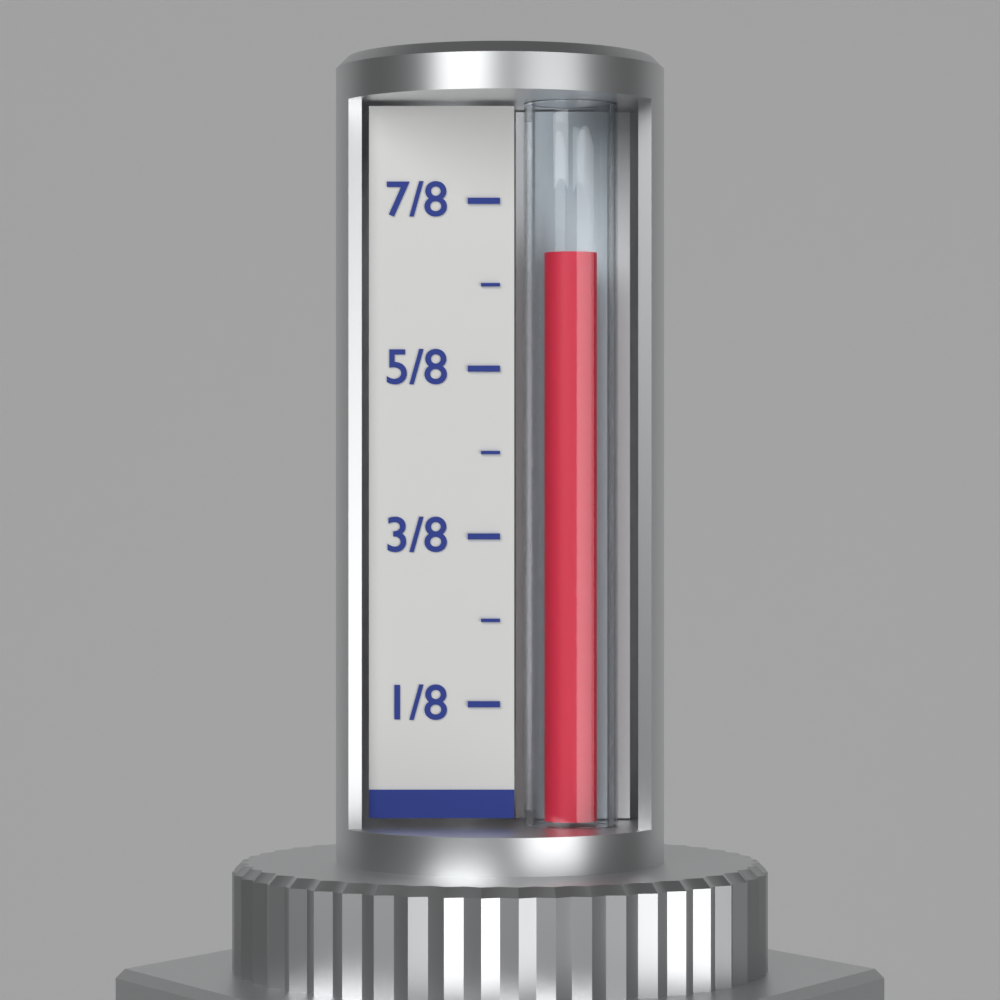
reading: 0.800 (no unit)
